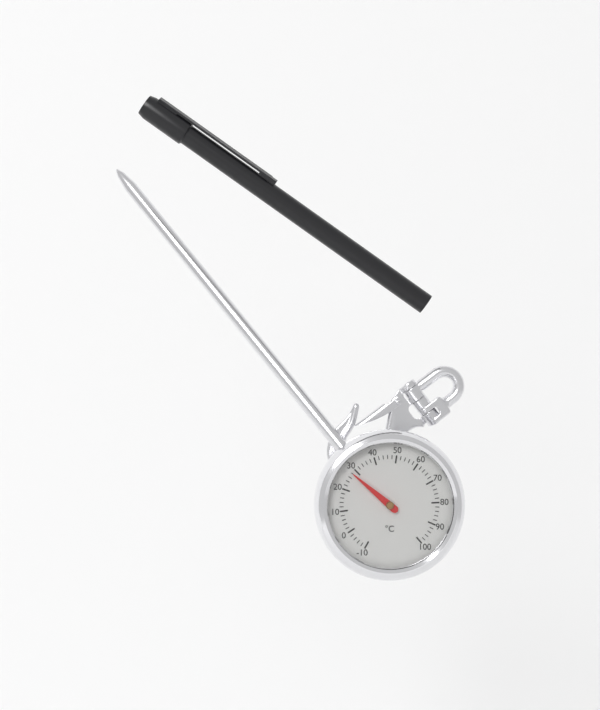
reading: 28 °C
